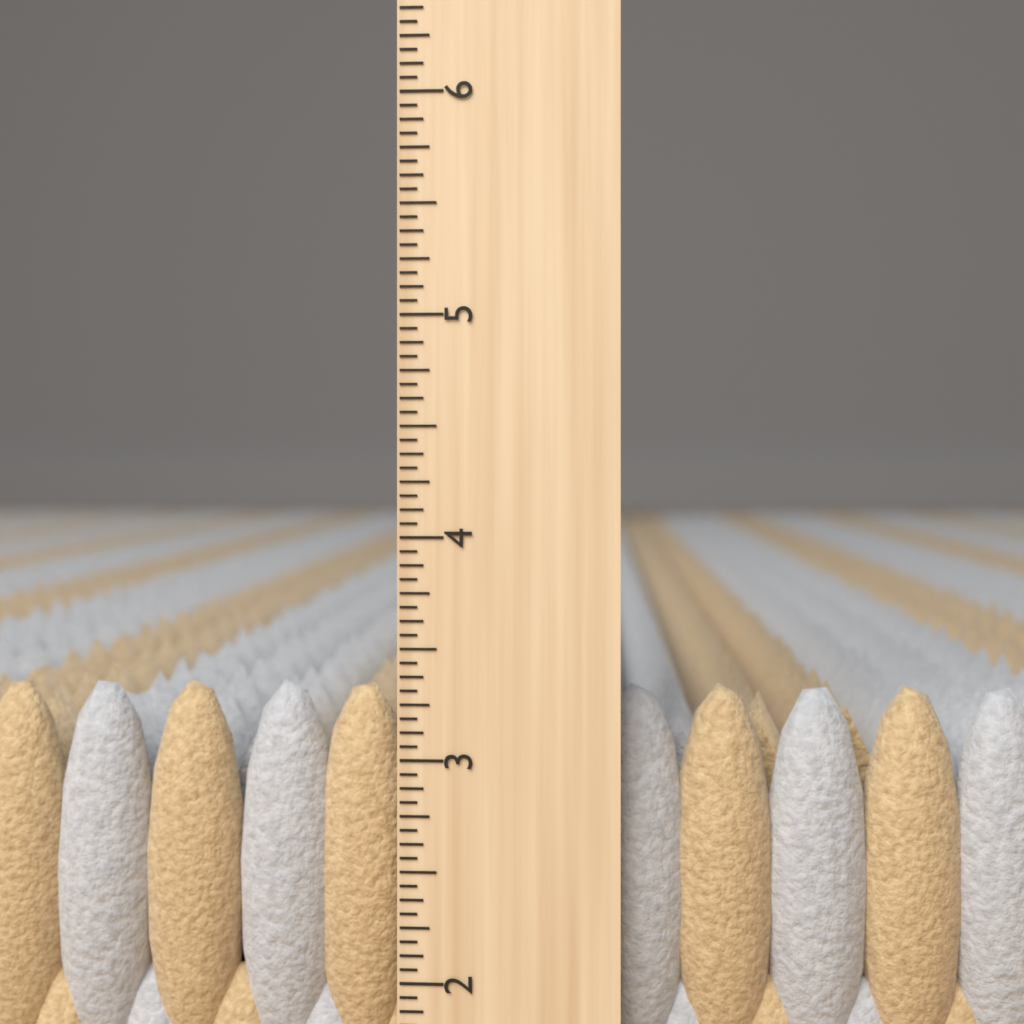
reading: 3.3125 inch
